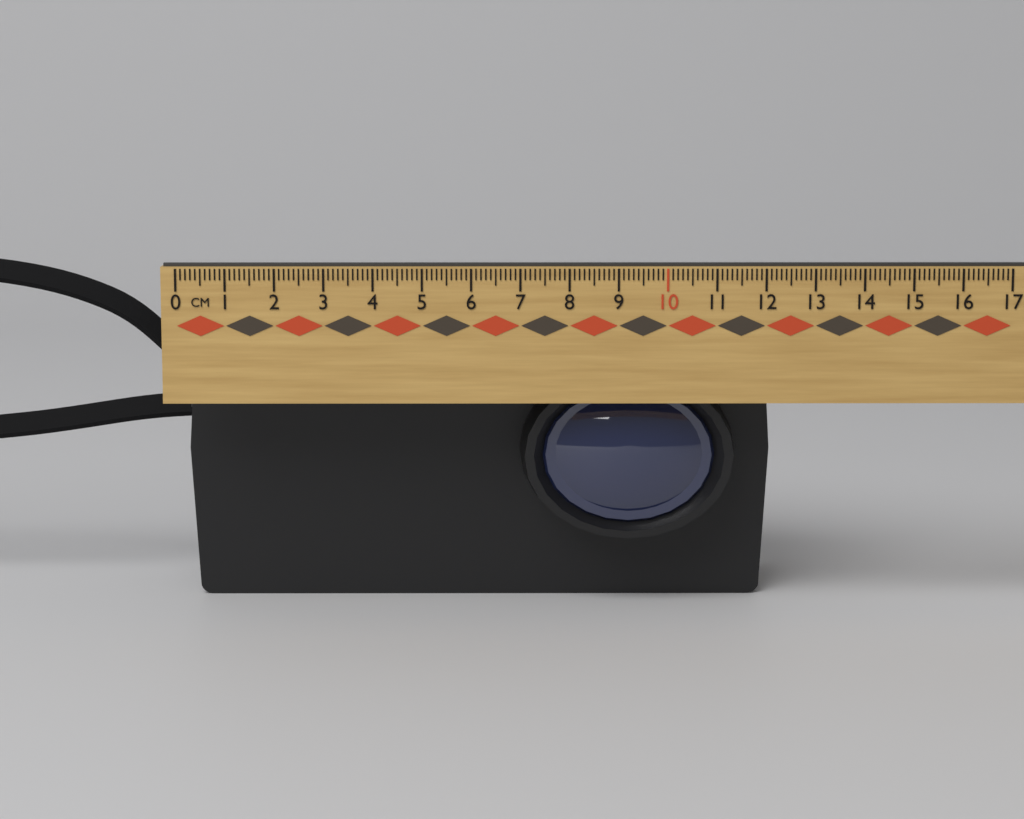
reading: 12.3 cm
